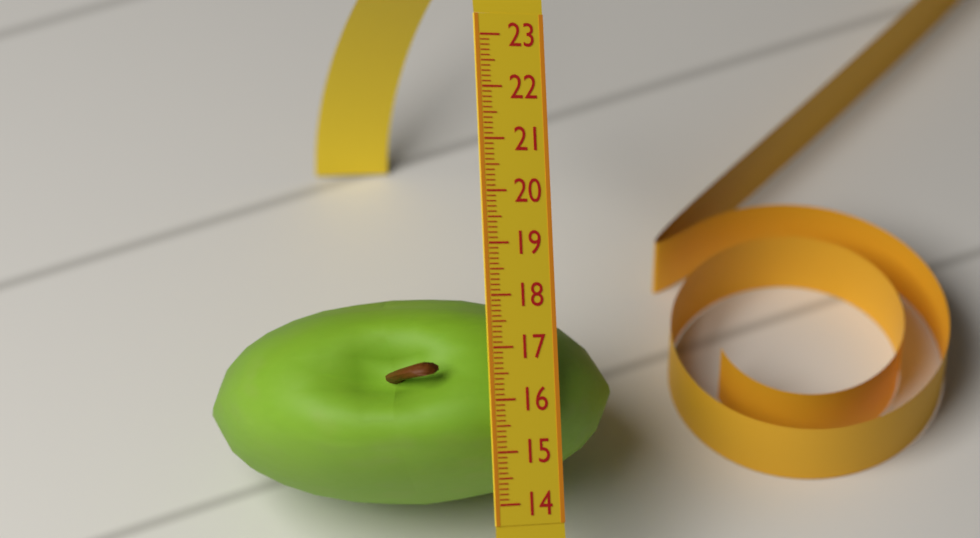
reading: 18.1 (no unit)
